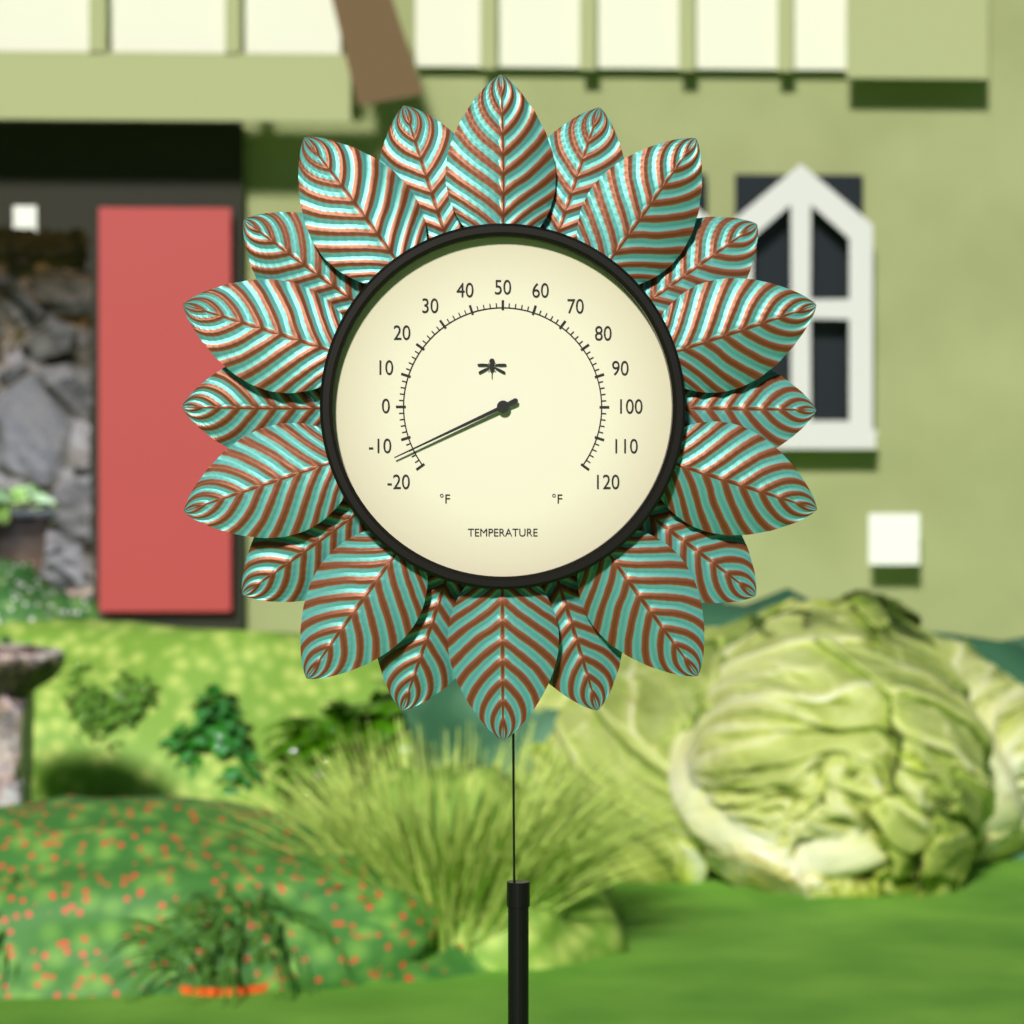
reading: -14 °F
